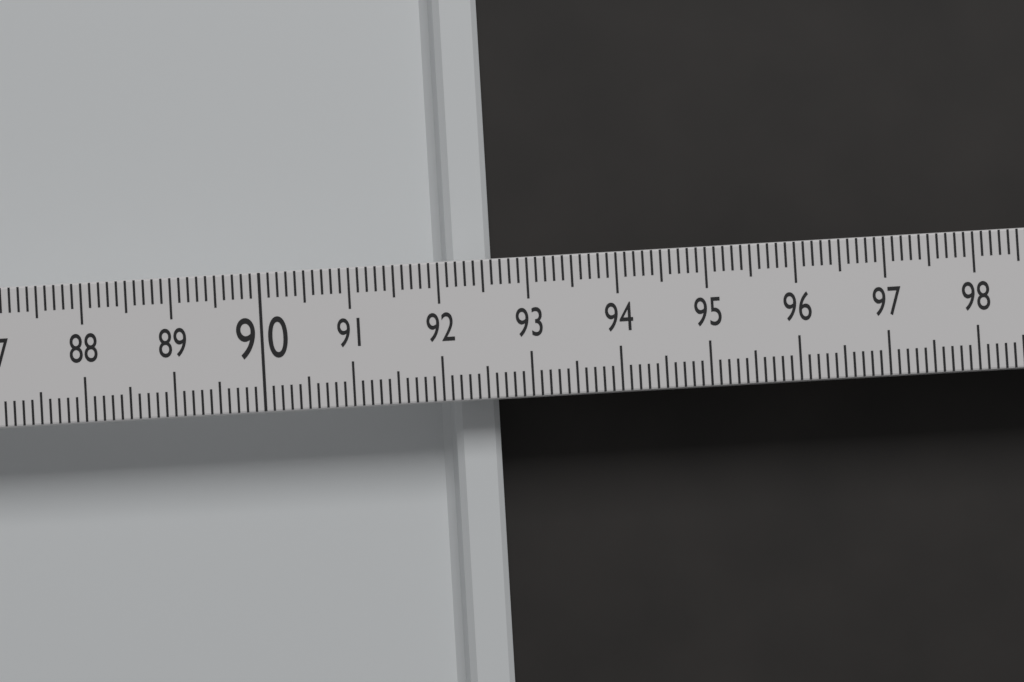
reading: 92.6 (no unit)
